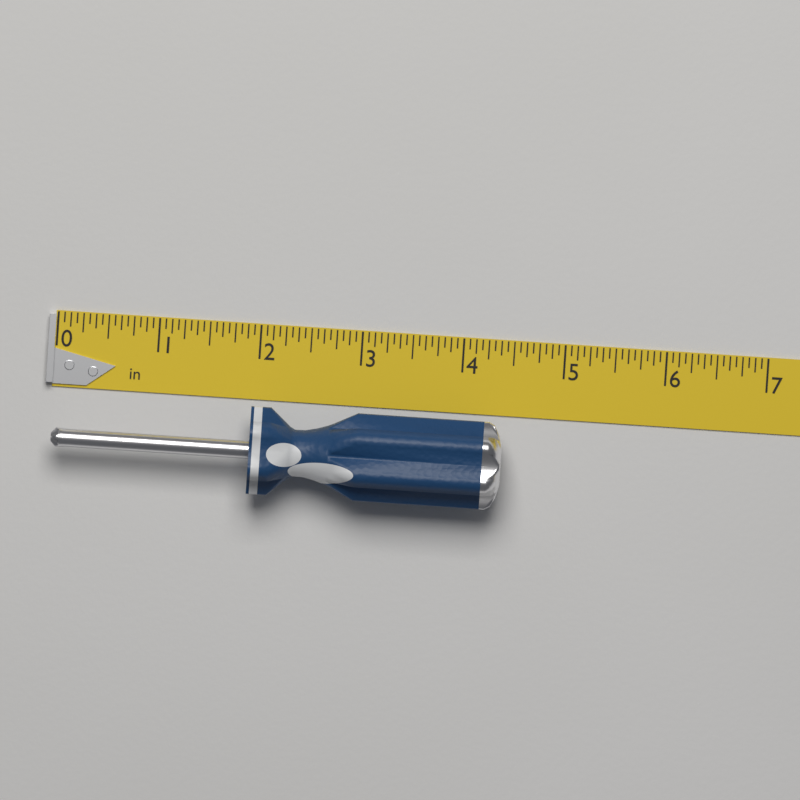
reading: 4.4375 in
